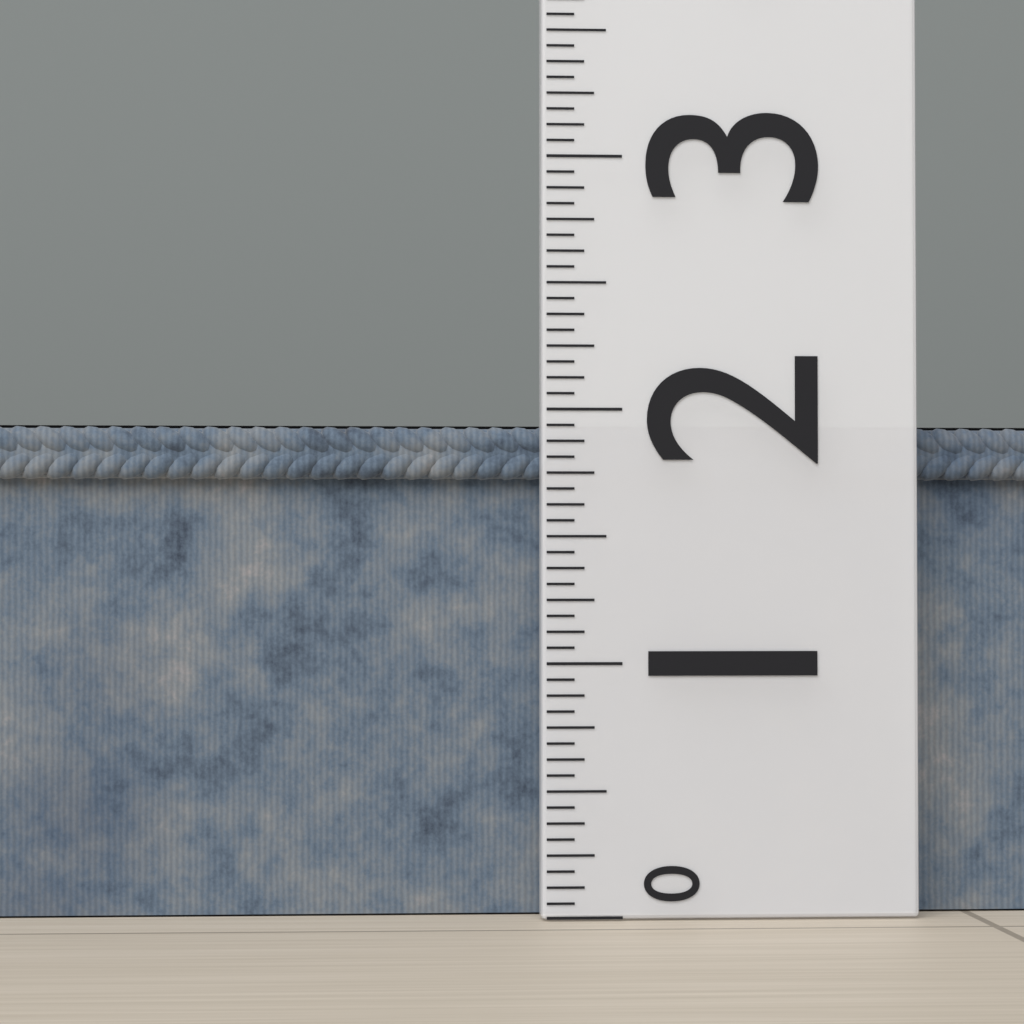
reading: 1.9375 (no unit)
